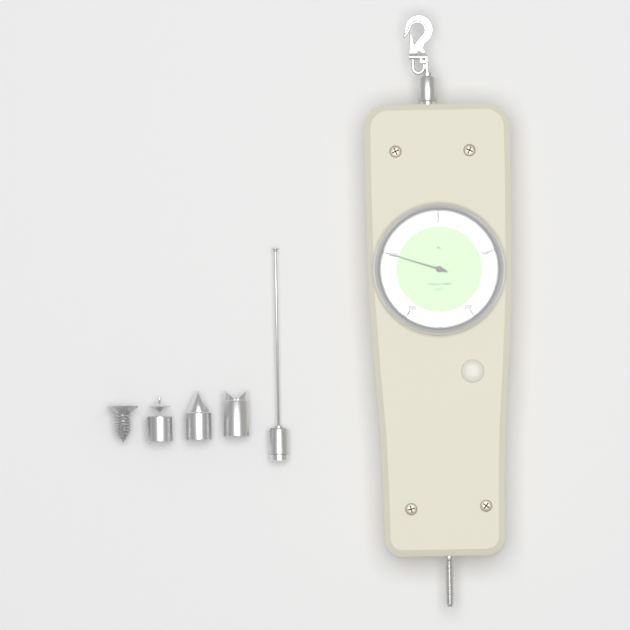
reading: 400 N
